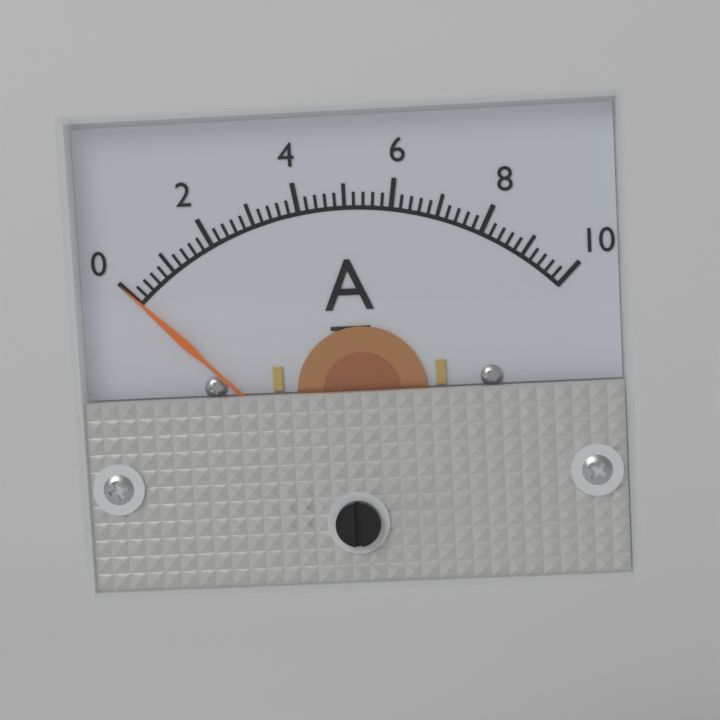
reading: 0.0 A
